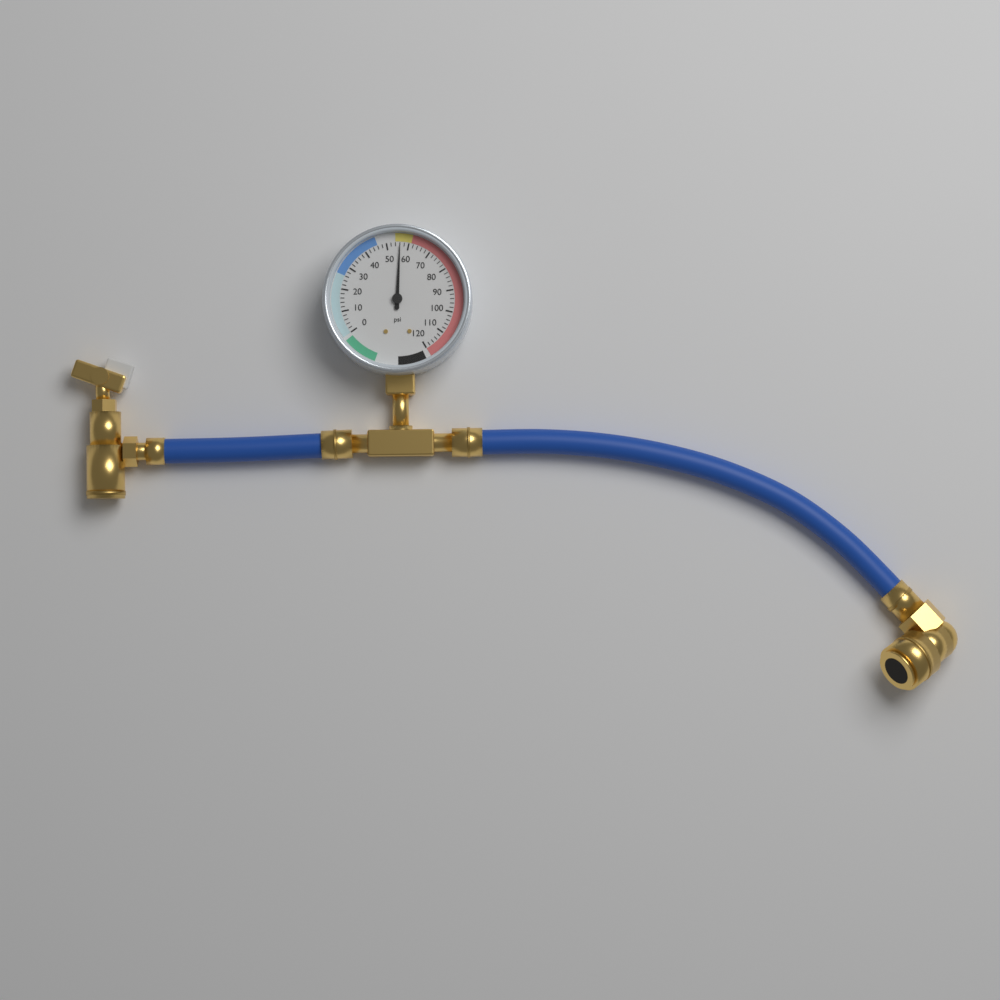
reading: 56 psi
